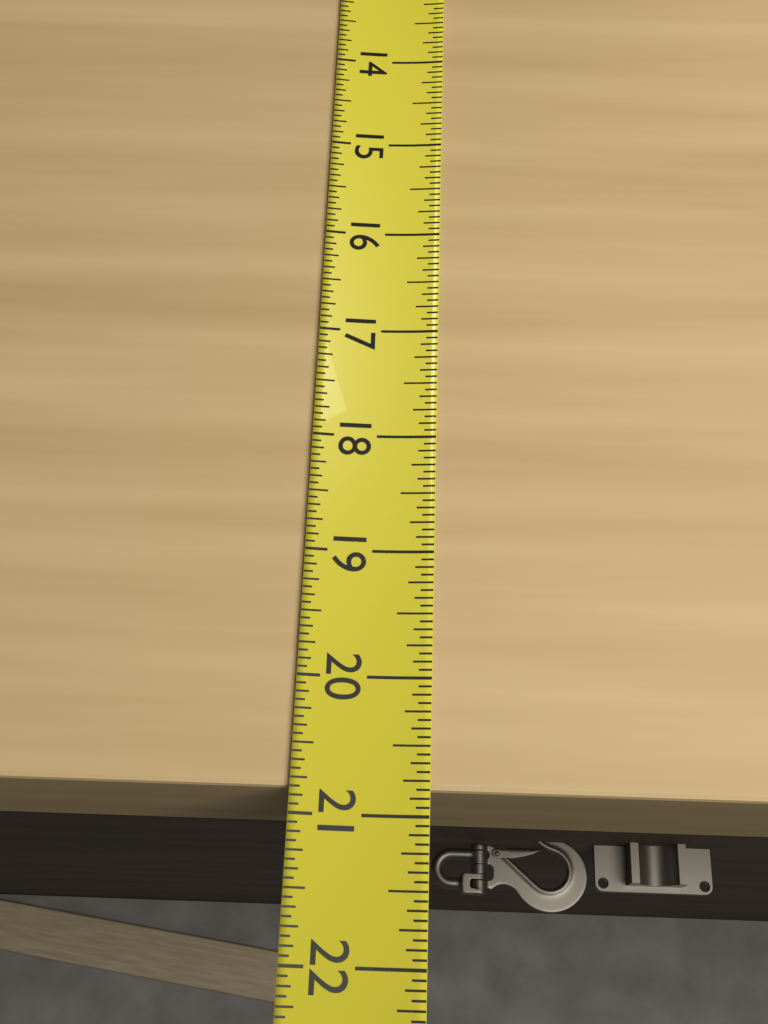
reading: 20.8125 (no unit)
